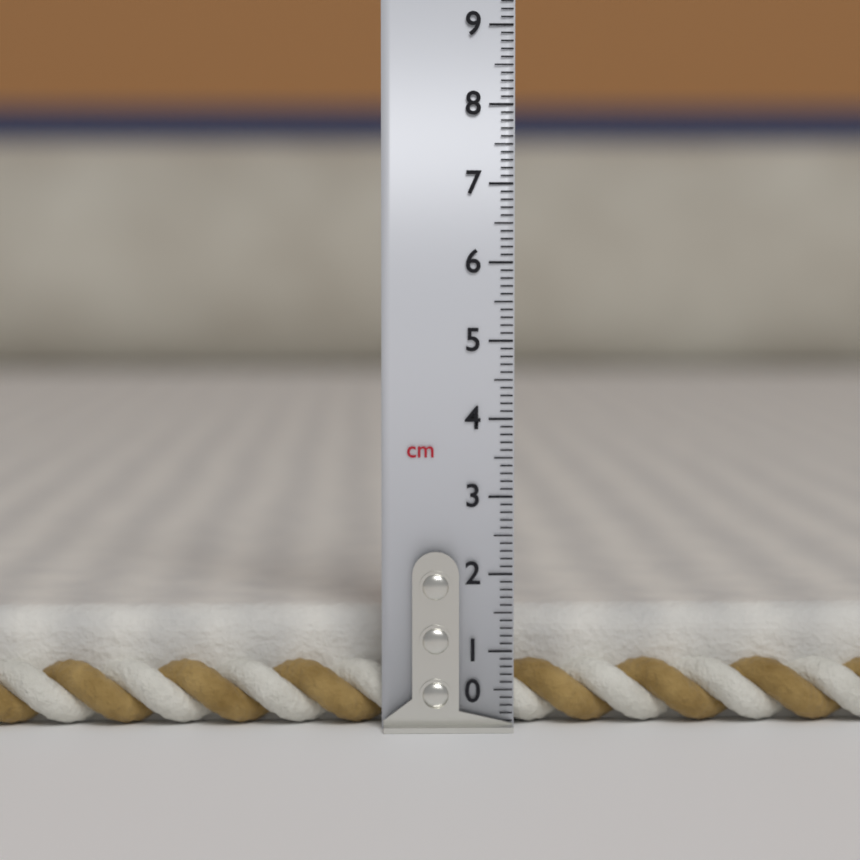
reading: 1.5 cm
